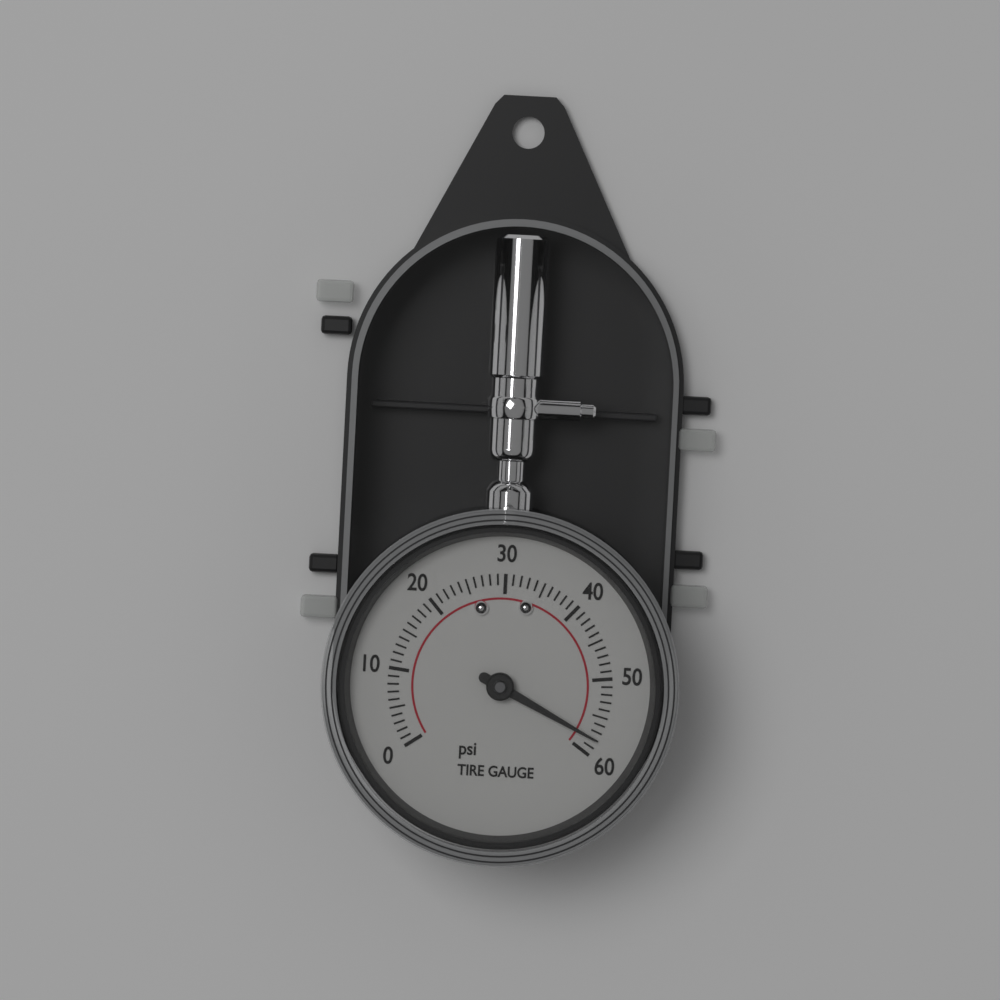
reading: 58 psi
